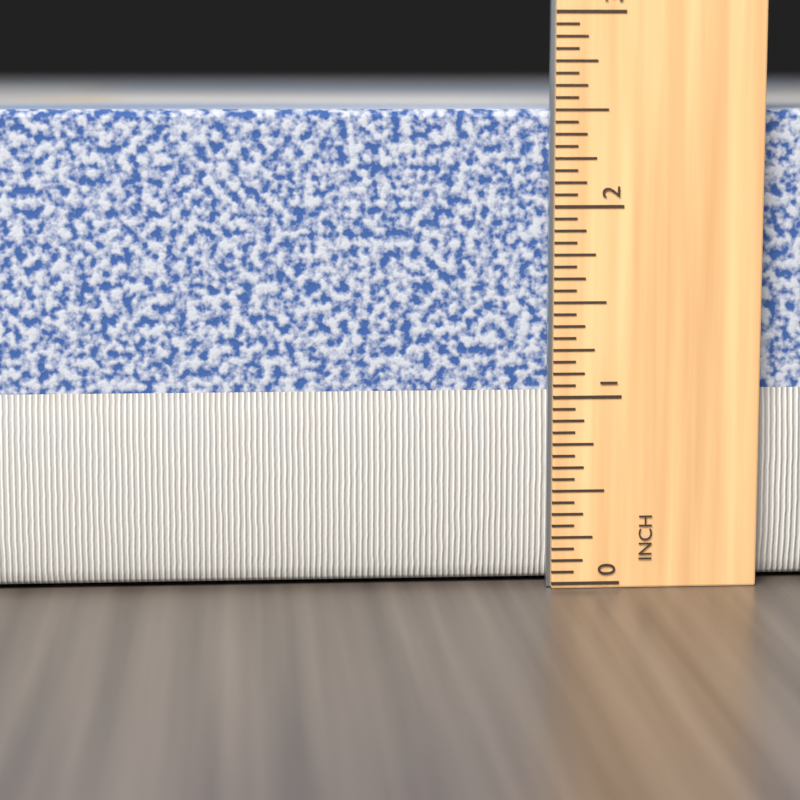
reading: 2.5000 in
